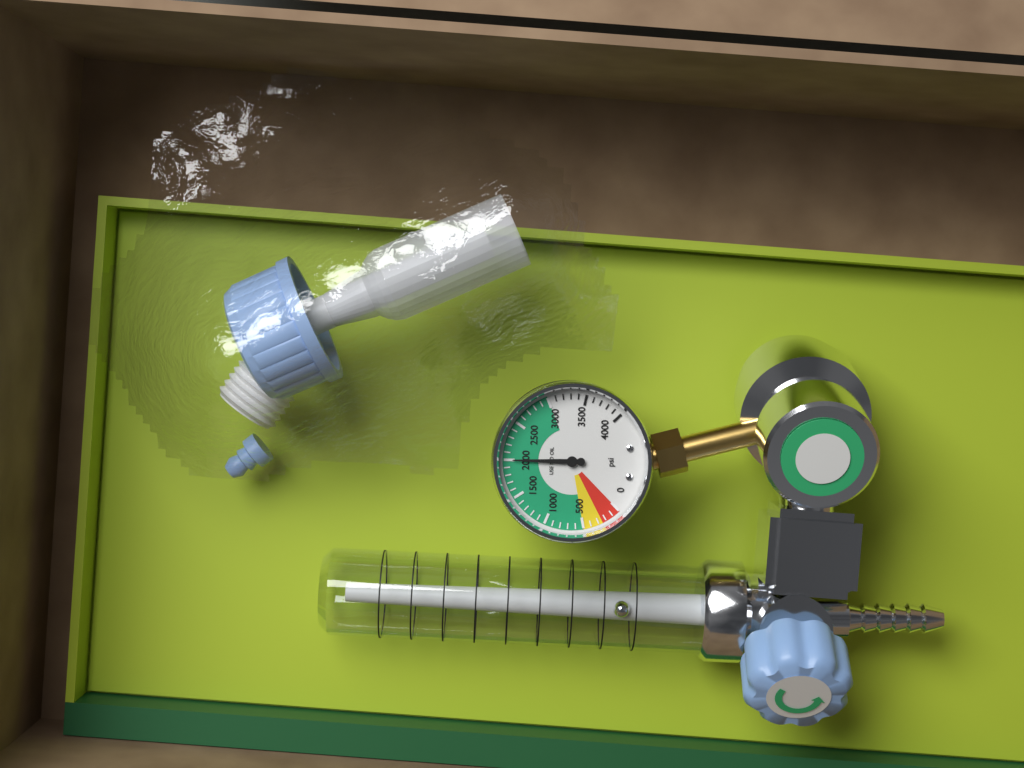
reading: 2000 psi
